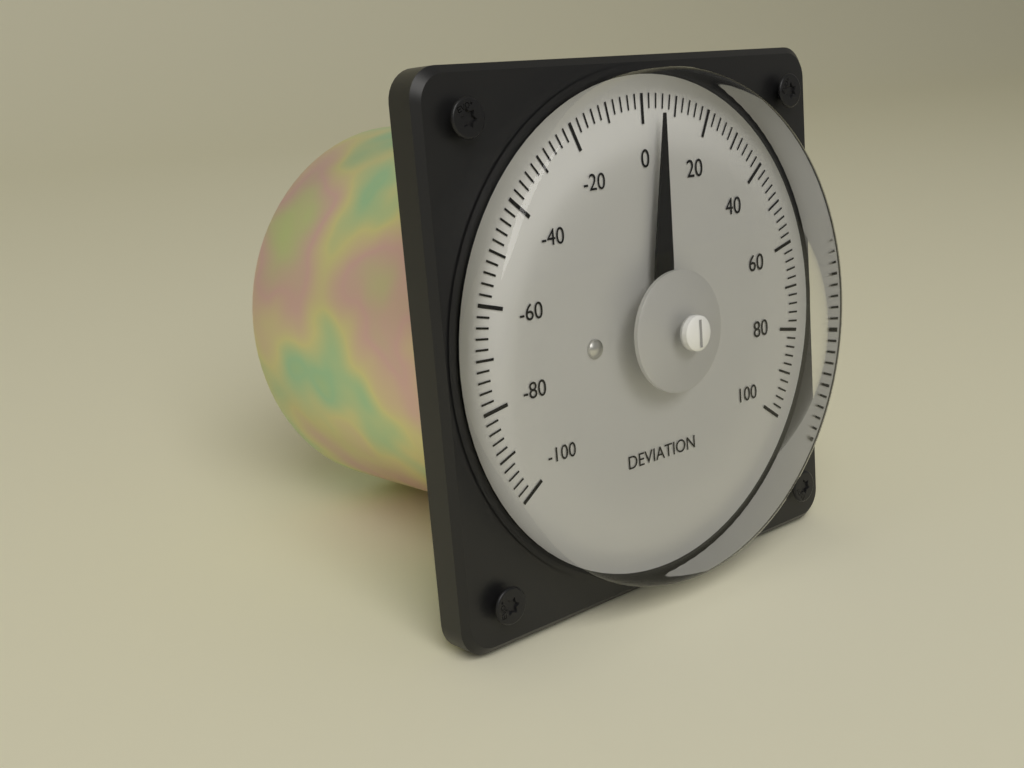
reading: 4 (no unit)
